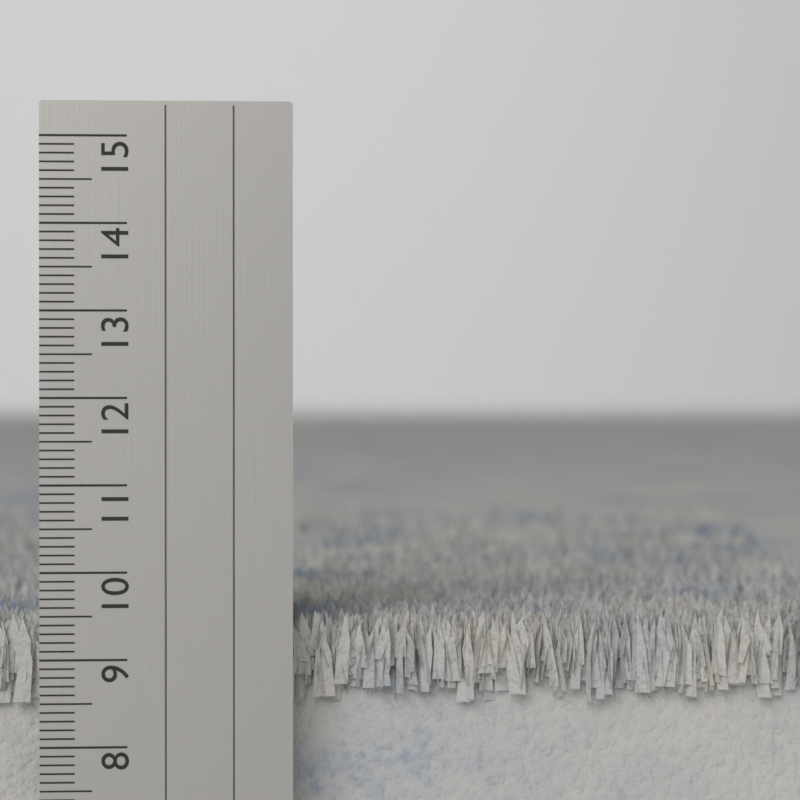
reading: 9.5 cm
